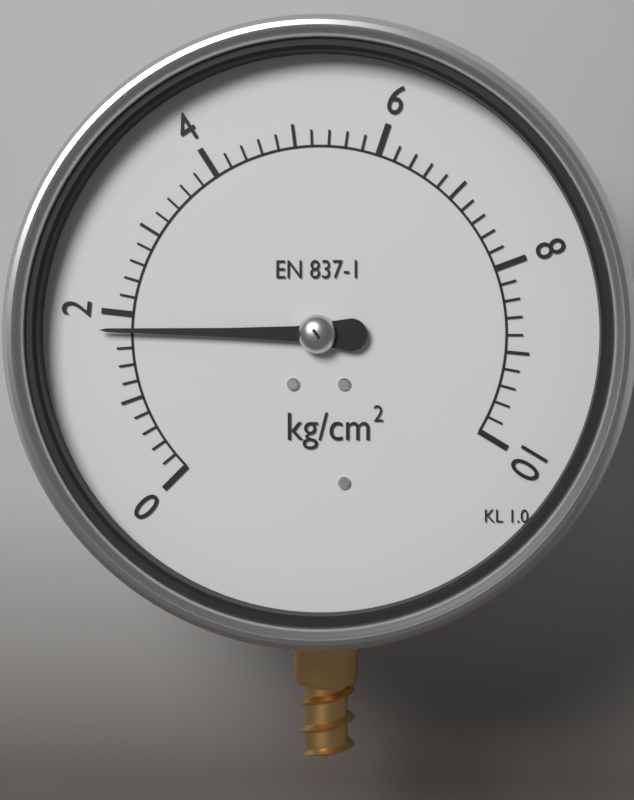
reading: 1.8 kg/cm²
